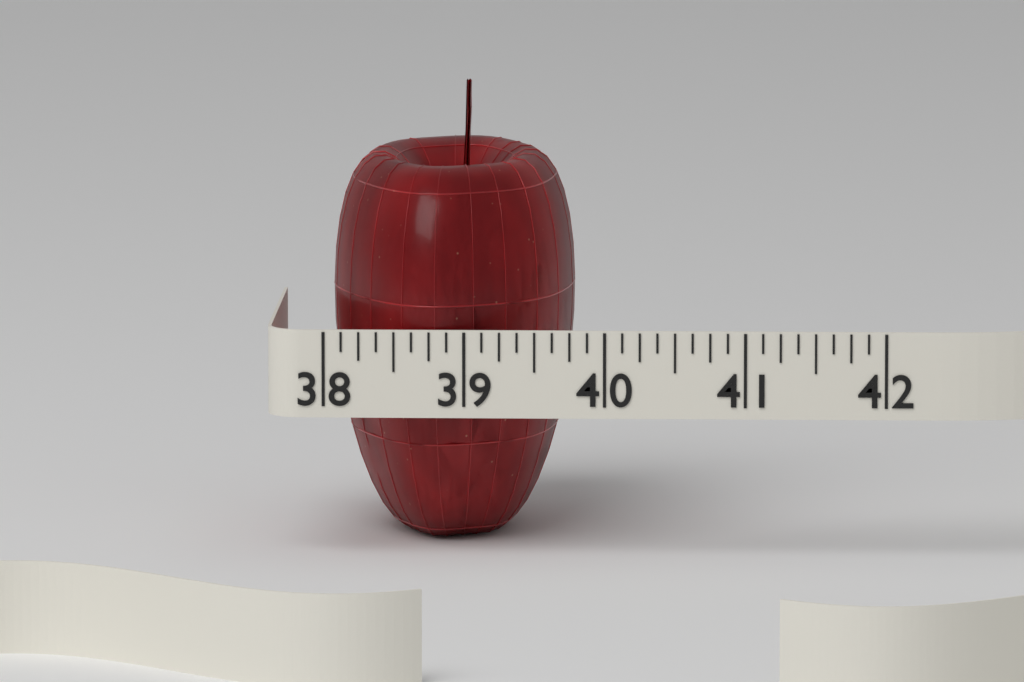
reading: 39.750 (no unit)
